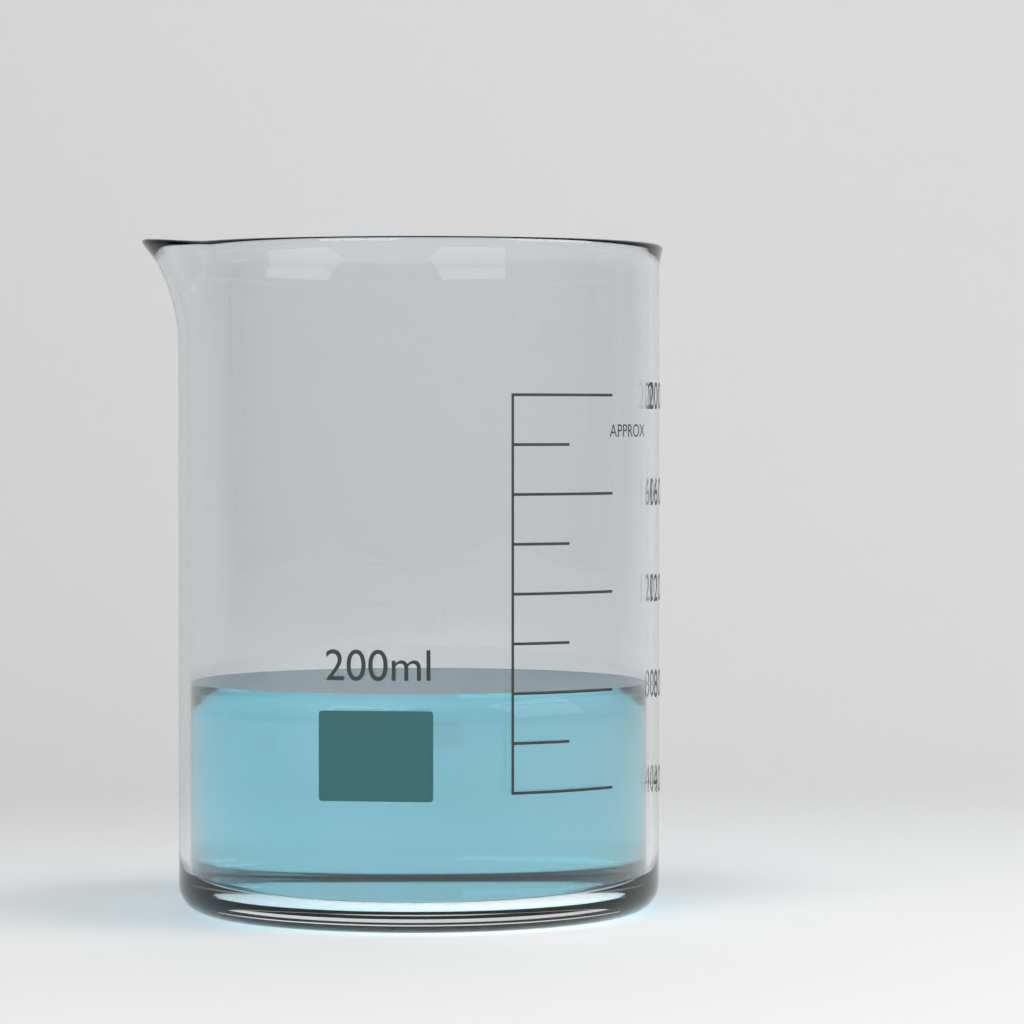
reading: 80 ml
